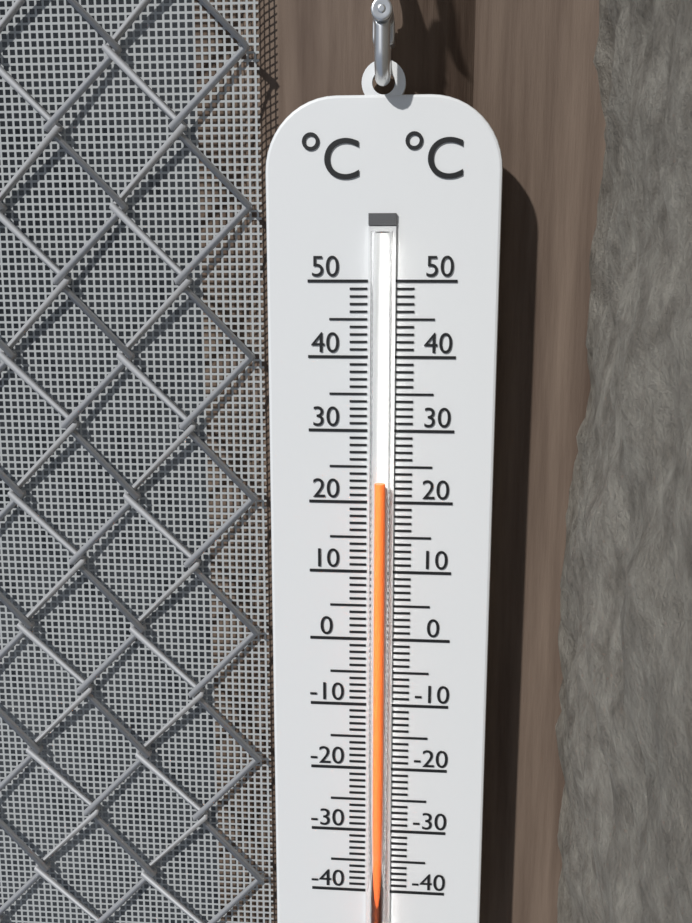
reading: 23 °C
